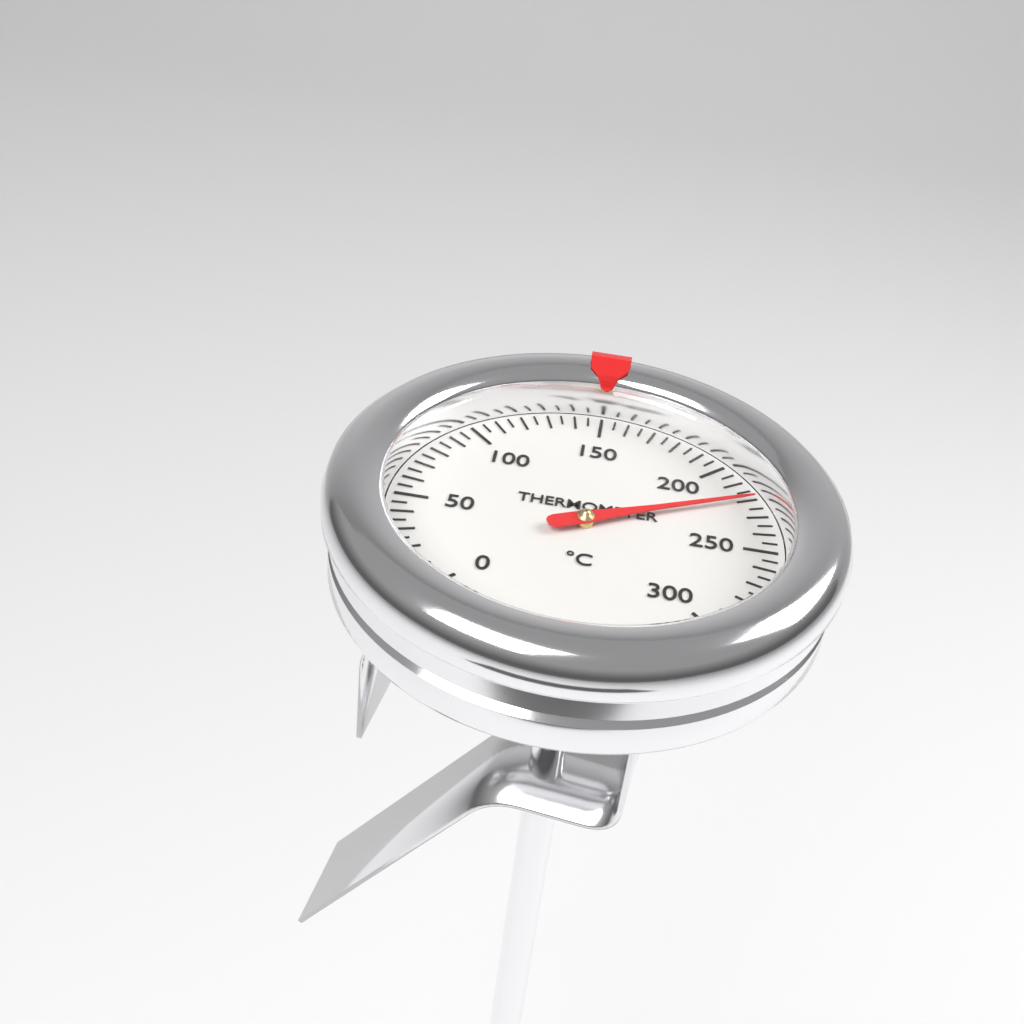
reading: 220 °C
